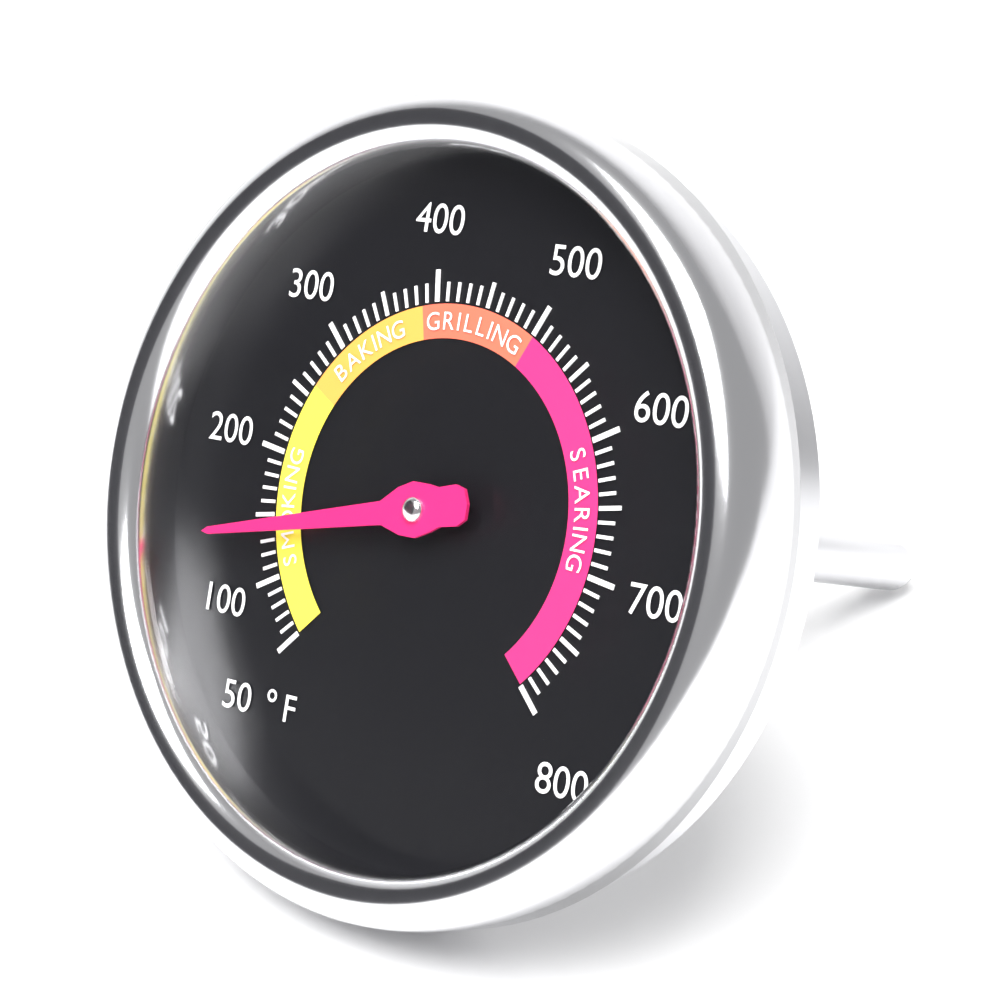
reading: 140 °F
